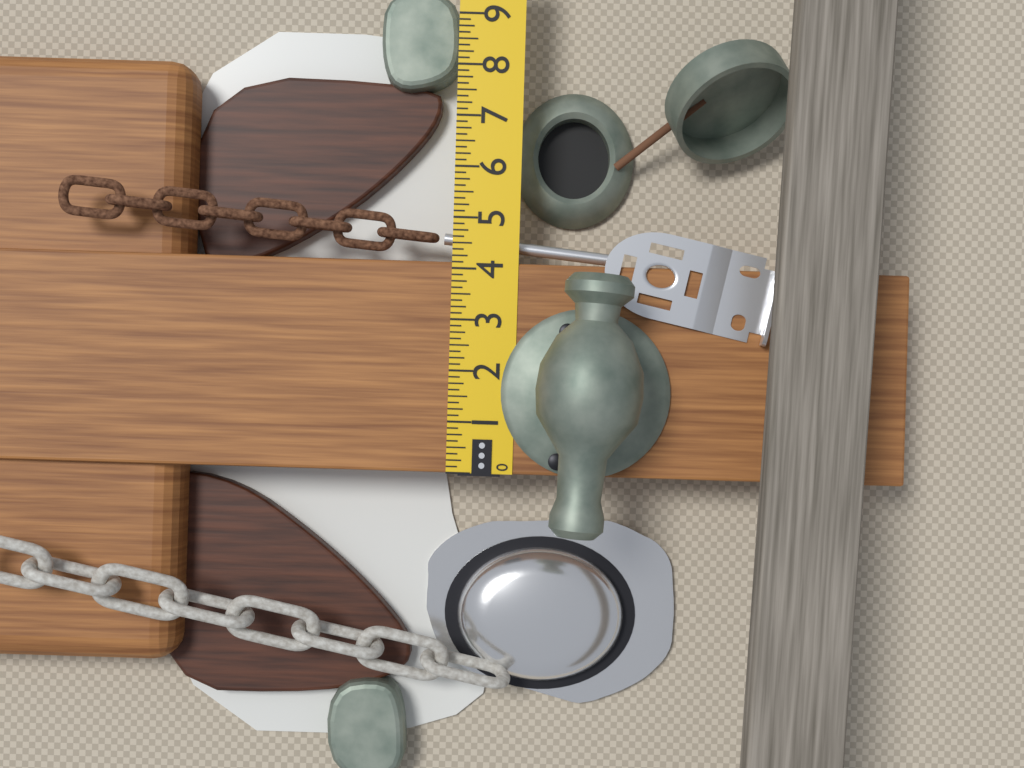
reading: 4.125 in
